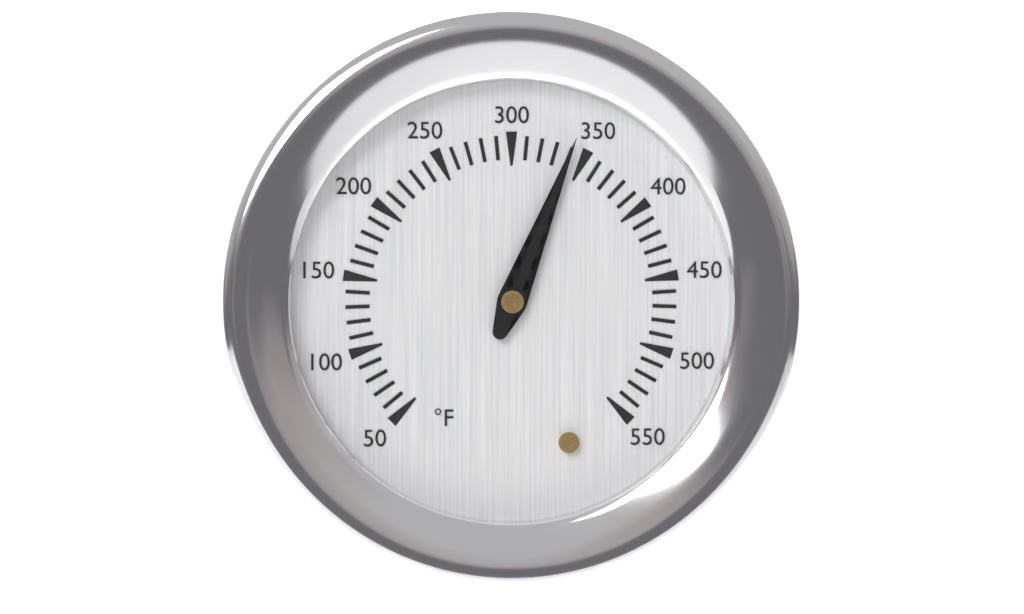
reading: 340 °F
